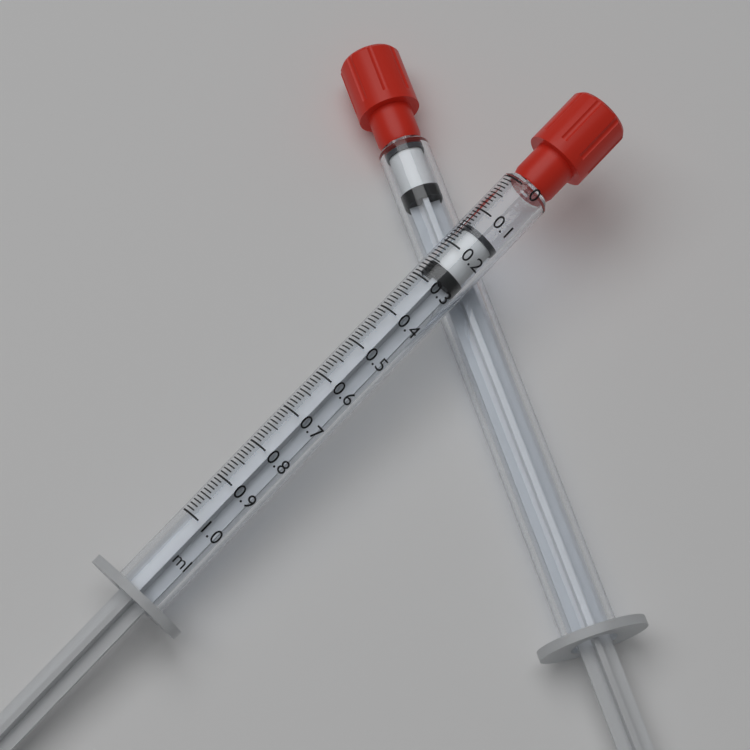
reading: 0.14 ml
